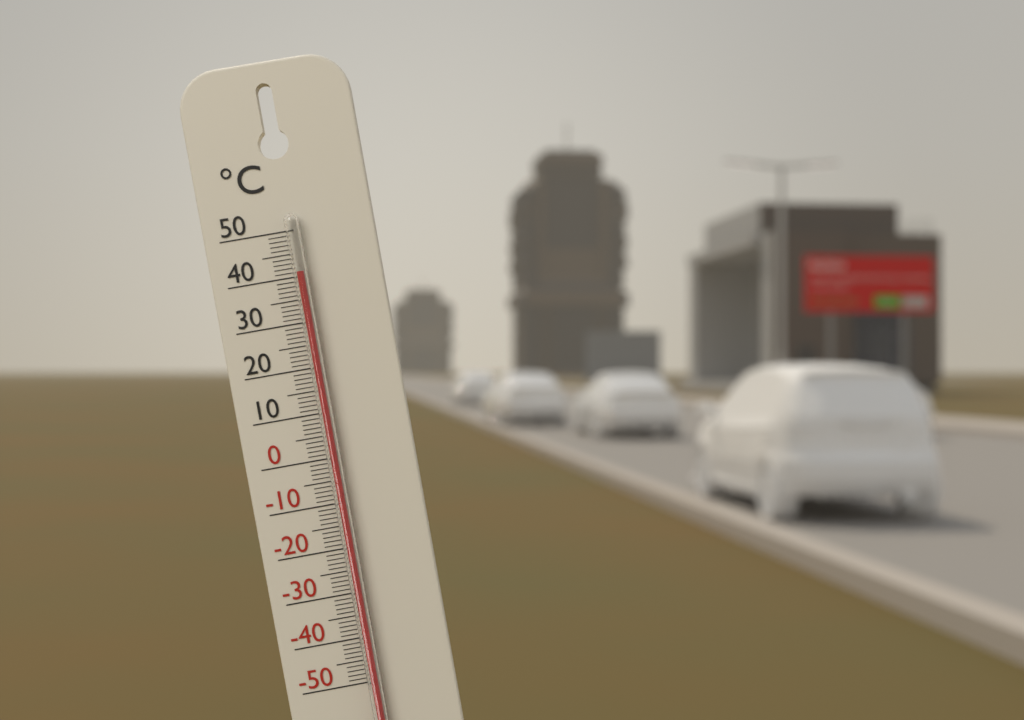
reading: 41 °C
